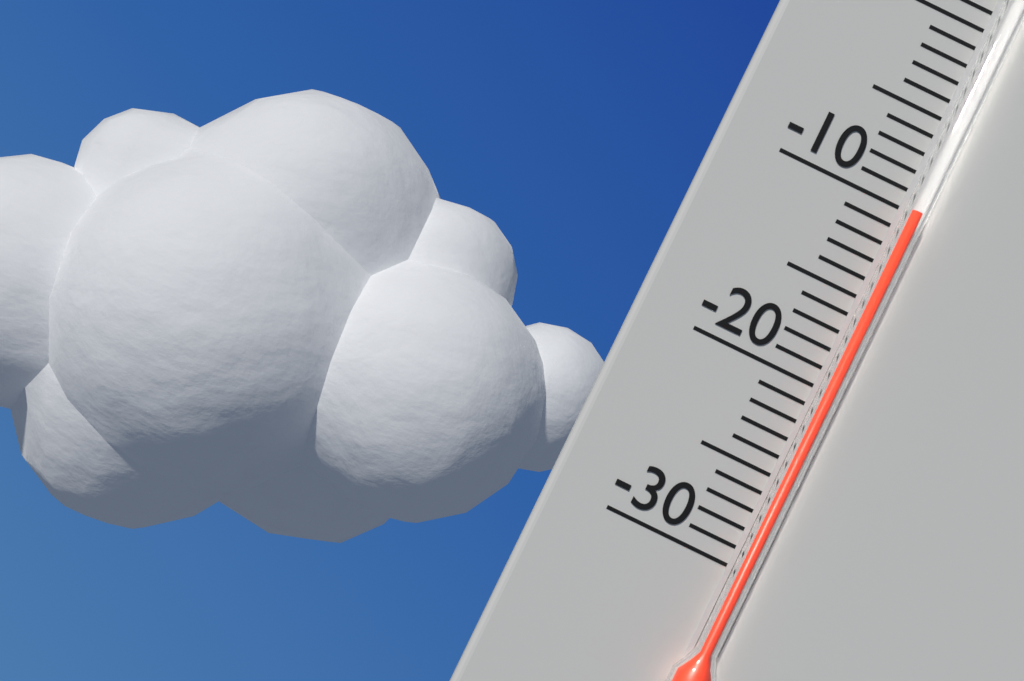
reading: -10 °C
